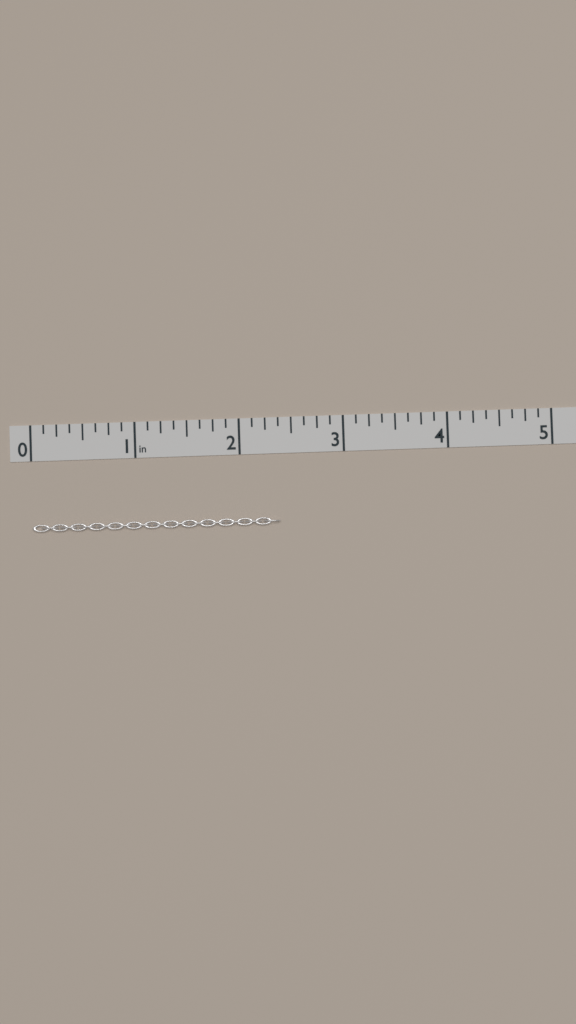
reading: 2.375 in
